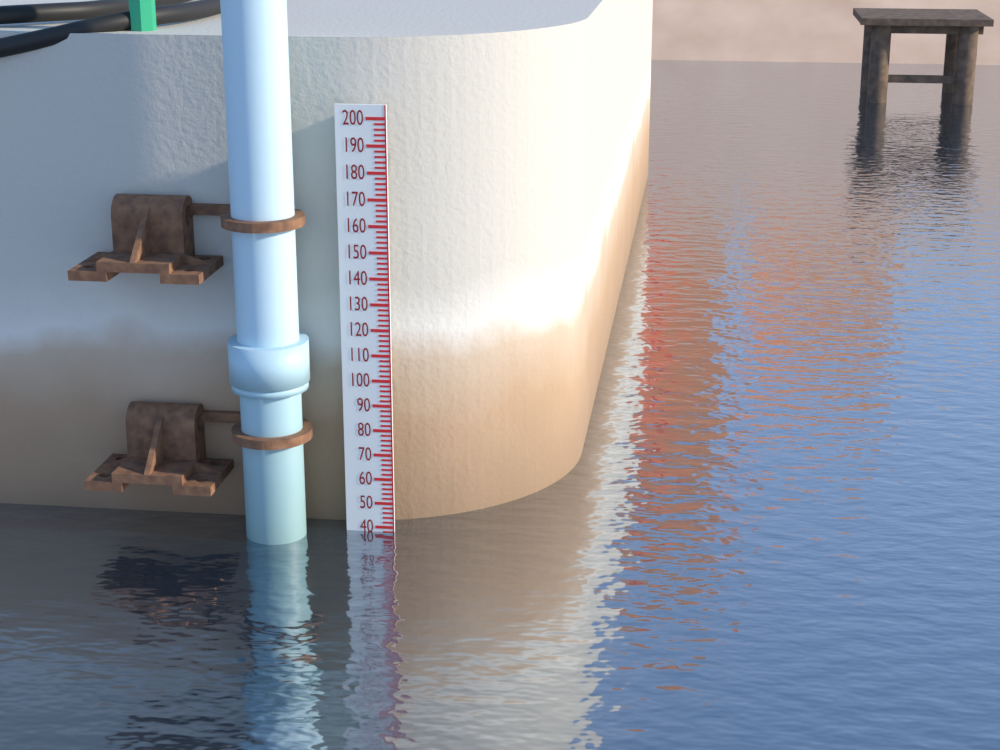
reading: 38 (no unit)
